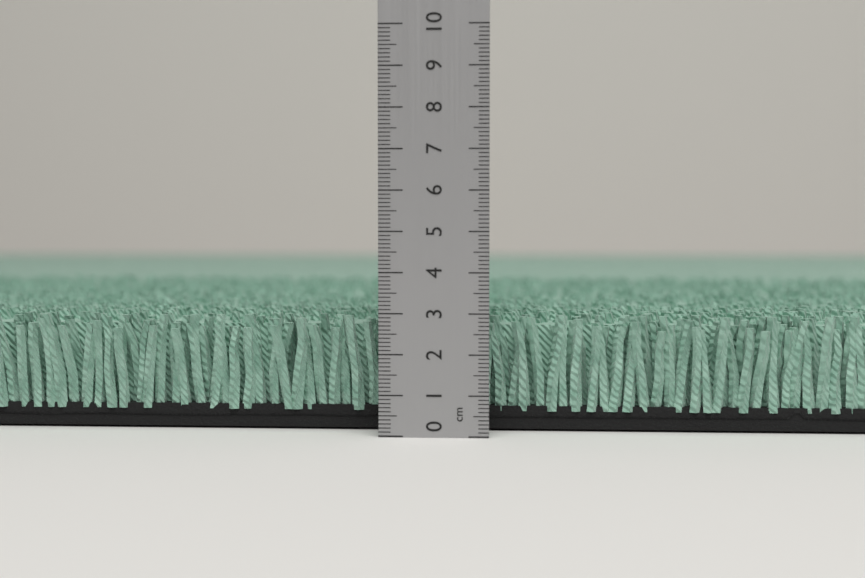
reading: 2.9 cm
